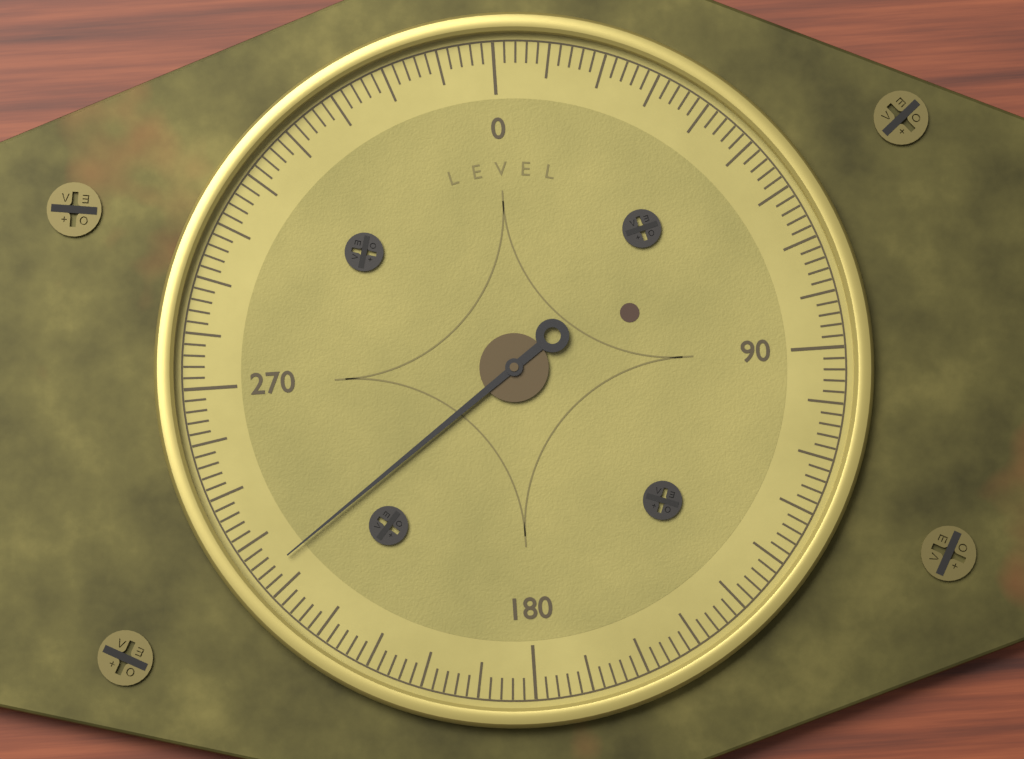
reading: 234 (no unit)
